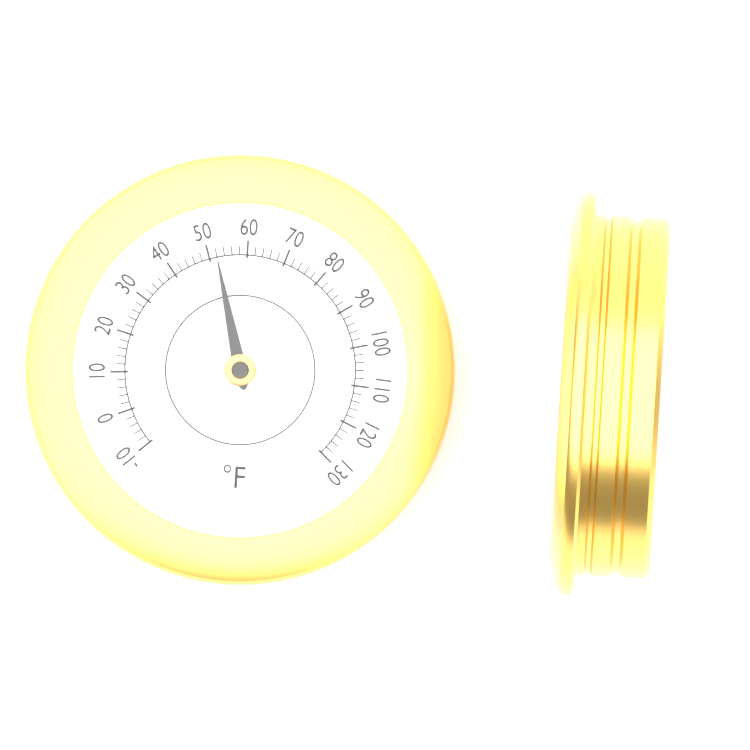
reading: 52 °F
